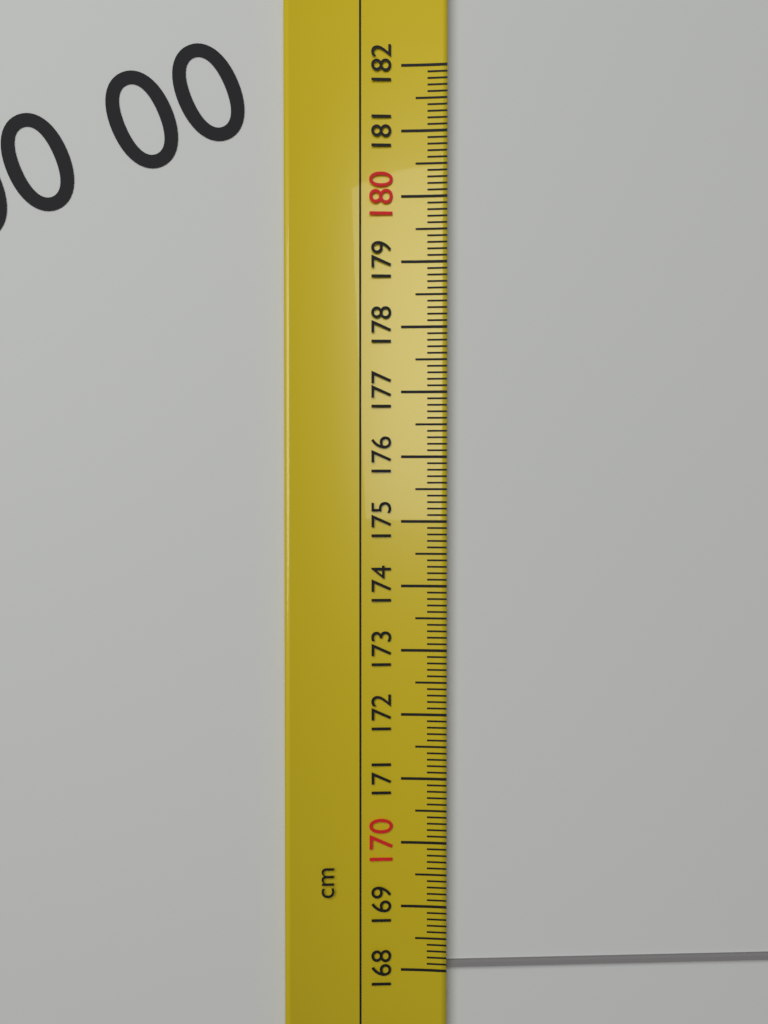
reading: 168.1 cm
